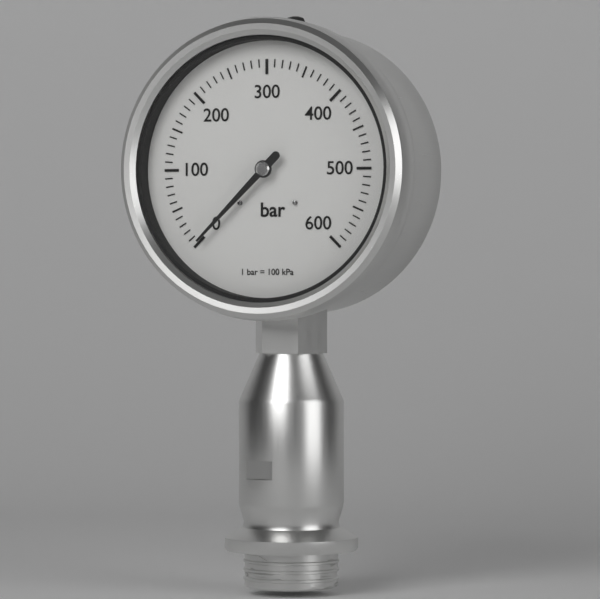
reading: 0 bar
